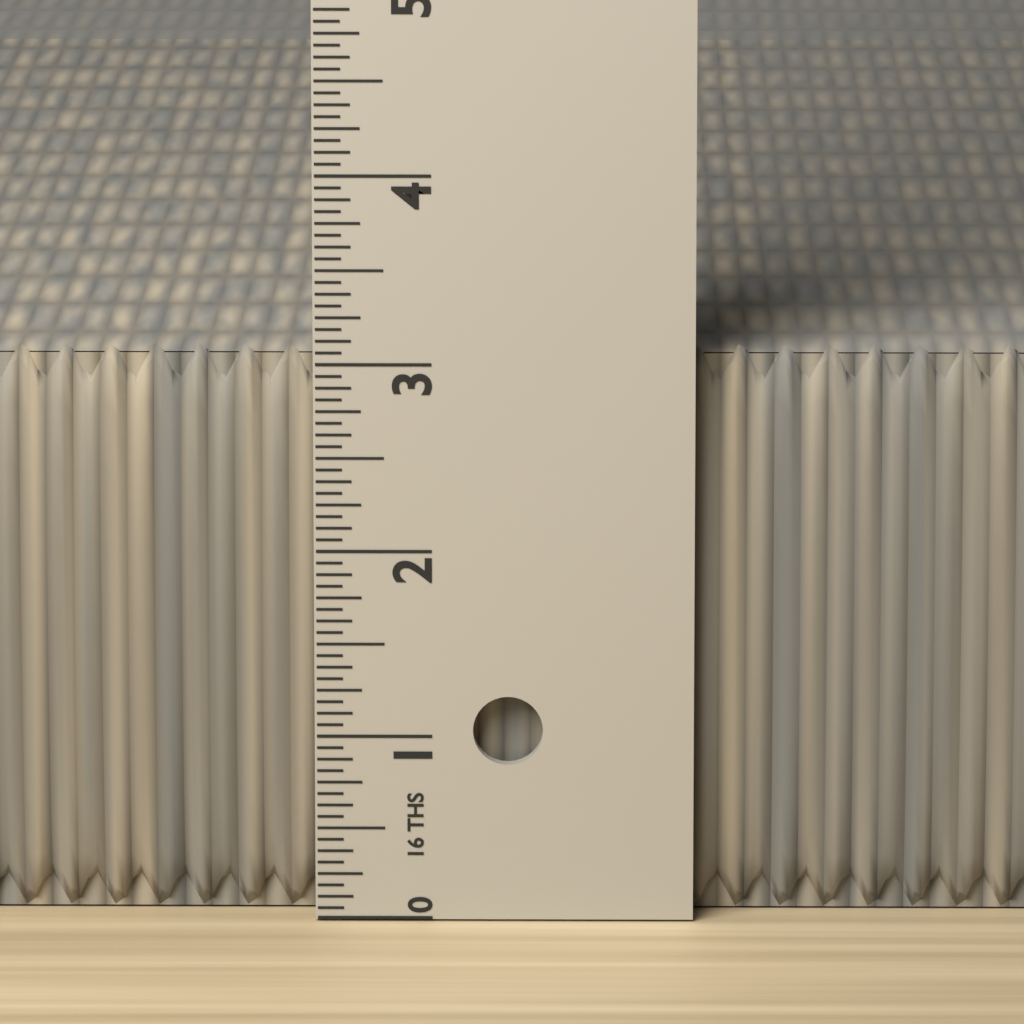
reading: 3.0625 in
